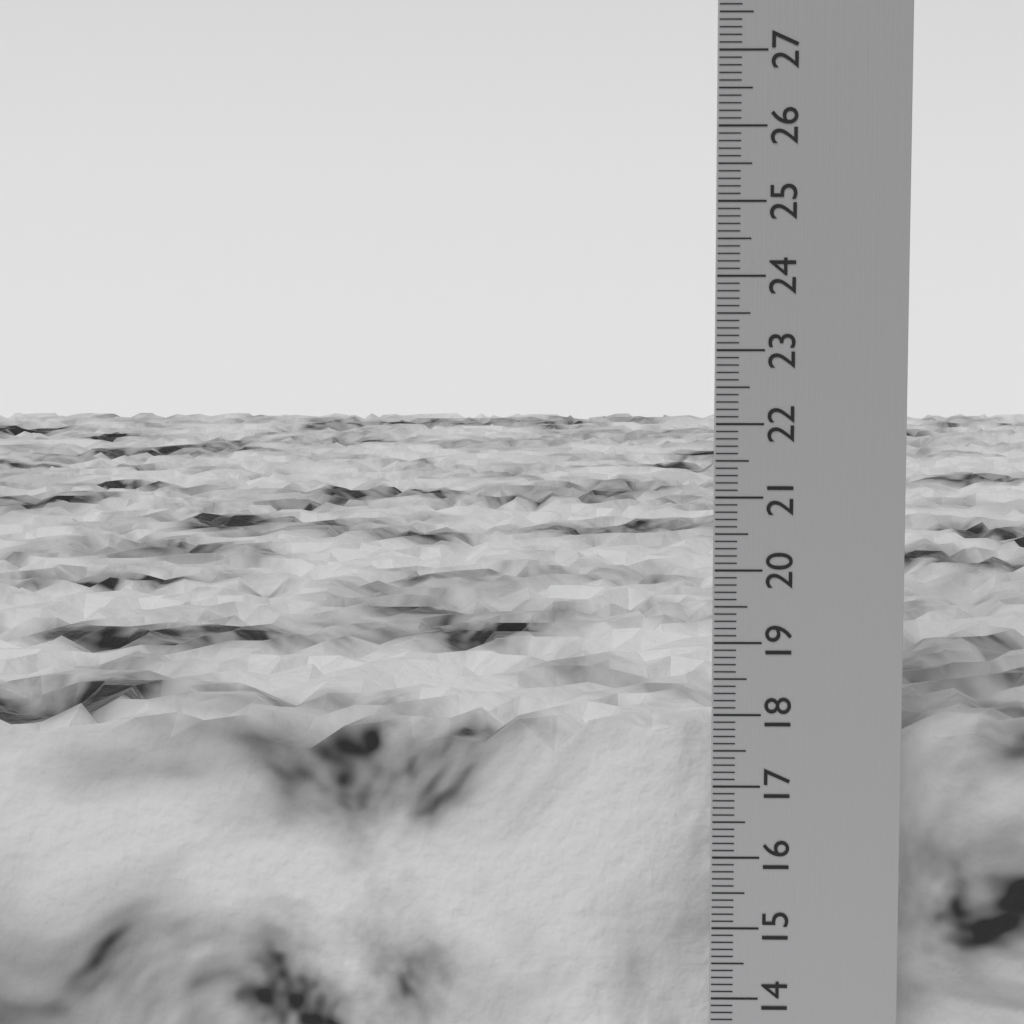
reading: 17.7 cm
